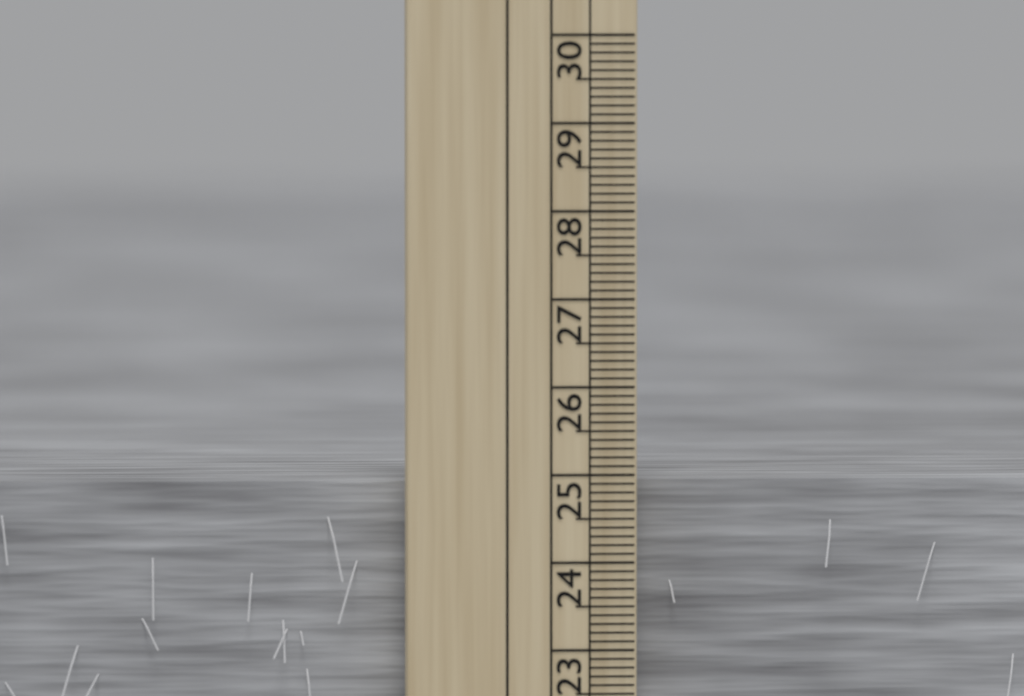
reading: 24.9 cm
